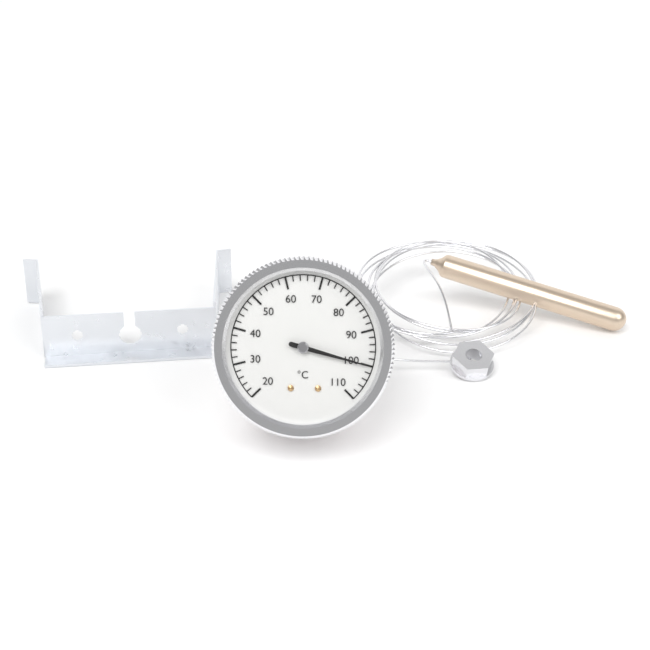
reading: 100 °C
